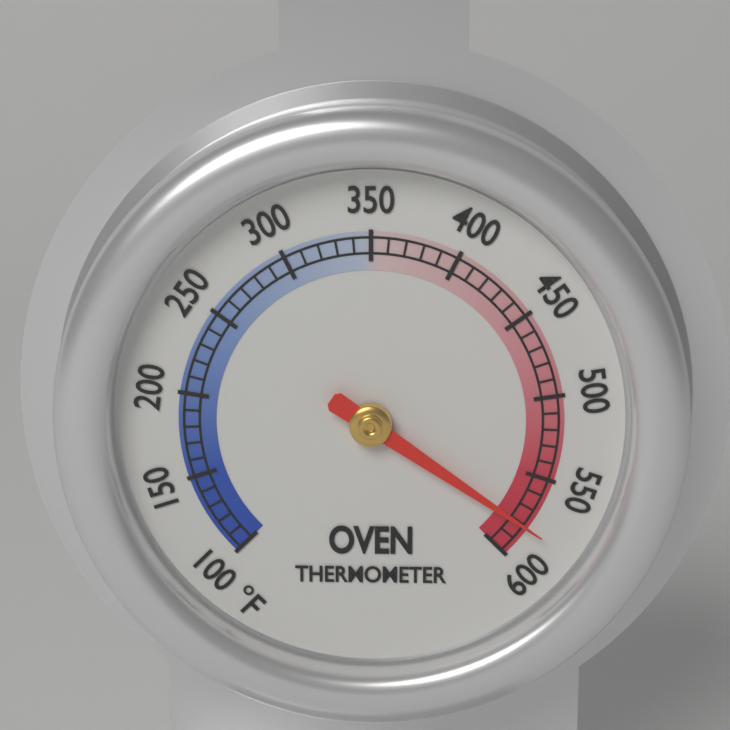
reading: 580 °F
